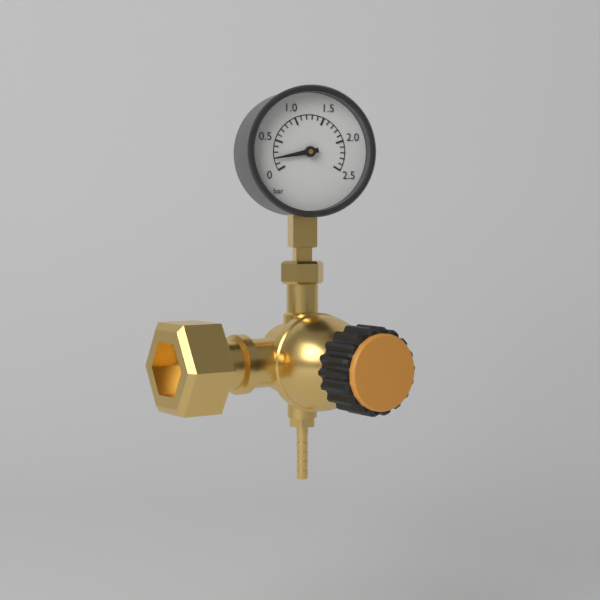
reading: 0.2 bar
